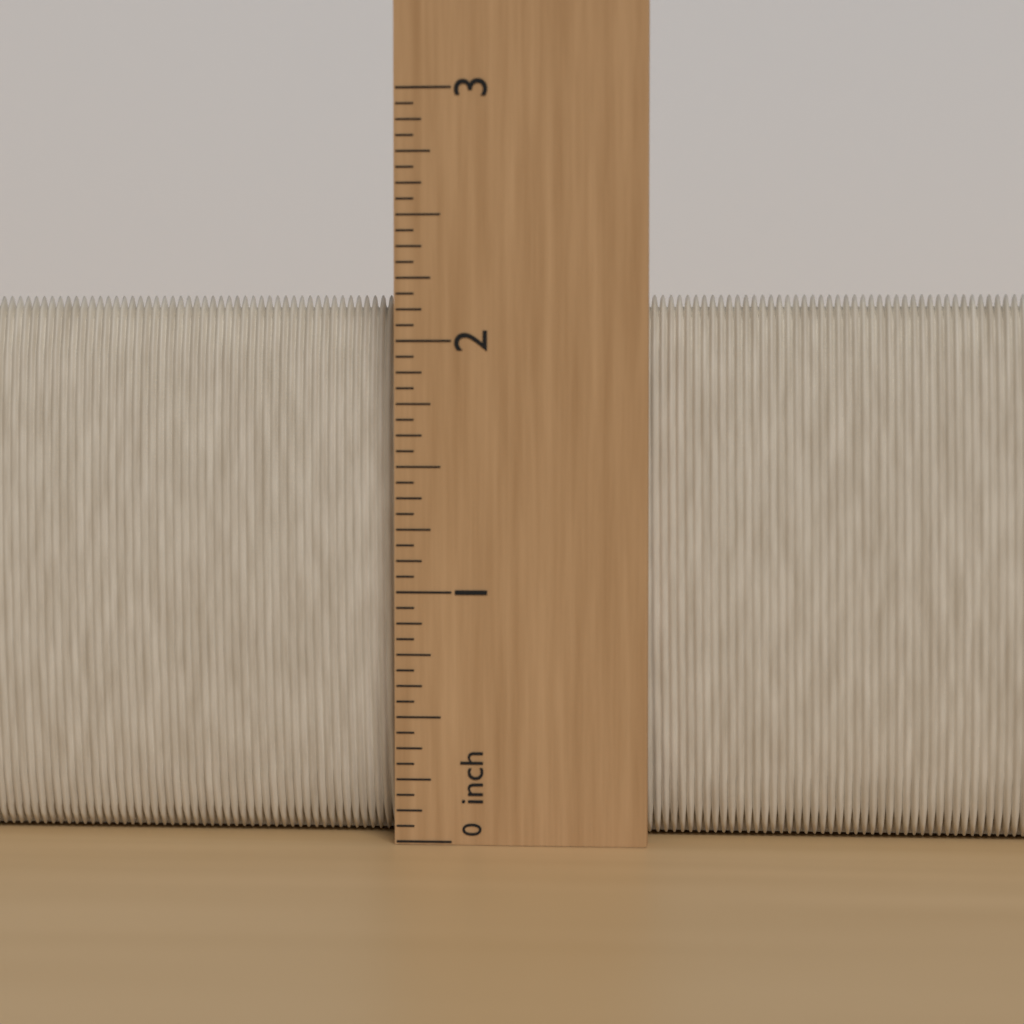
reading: 2.1875 inch
